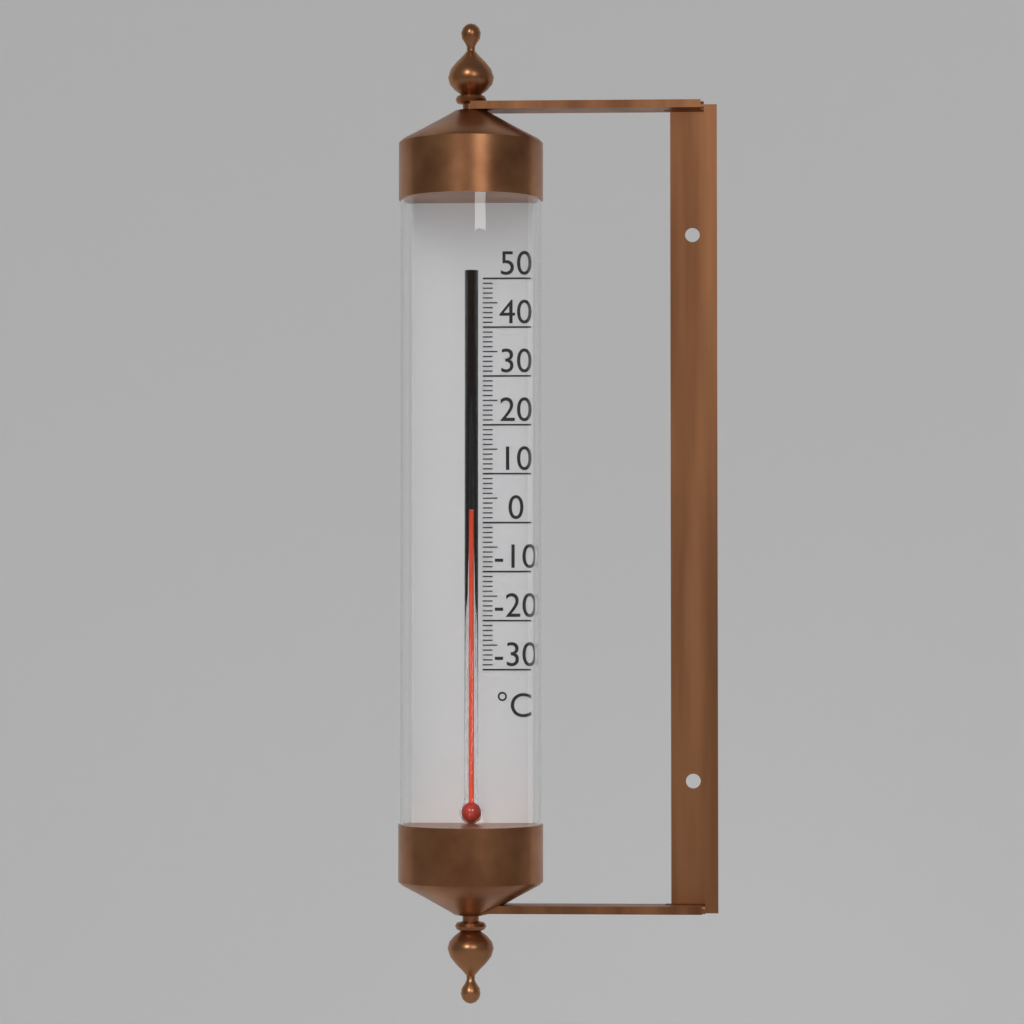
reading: 2 °C
